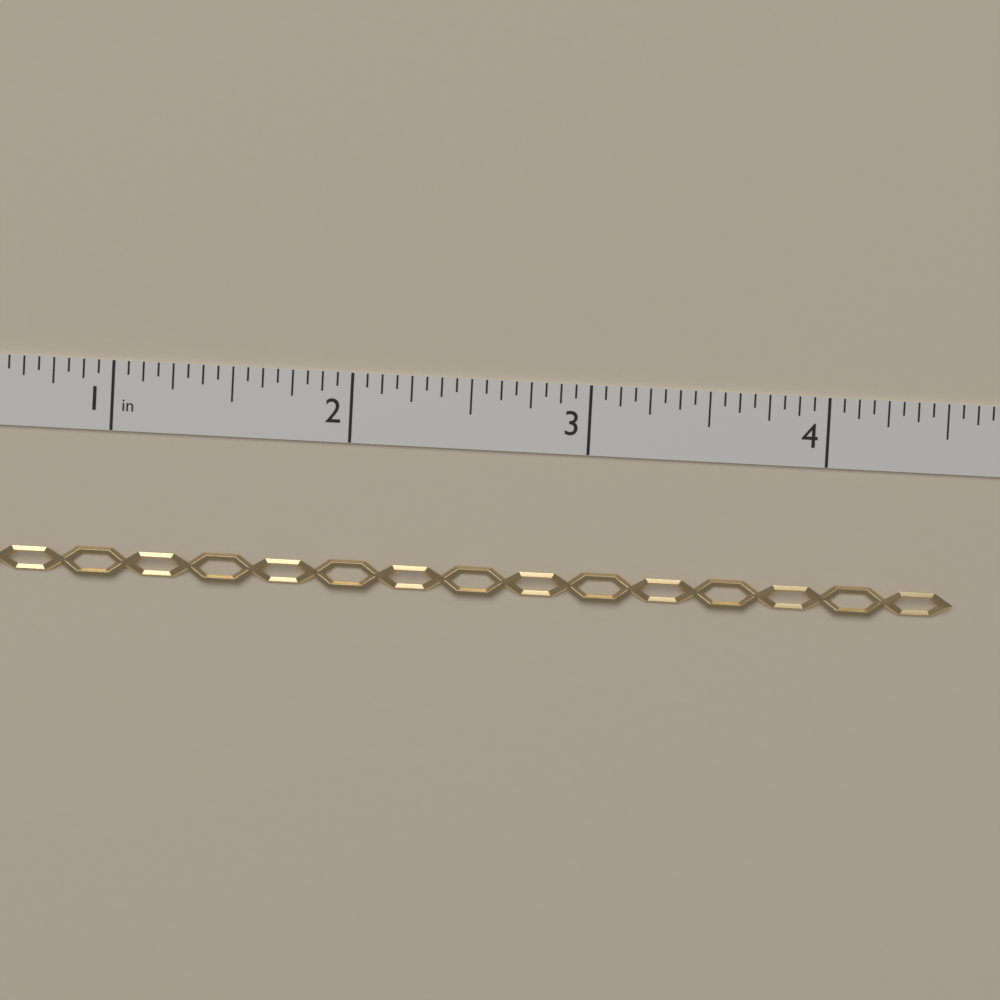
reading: 4.5625 in
